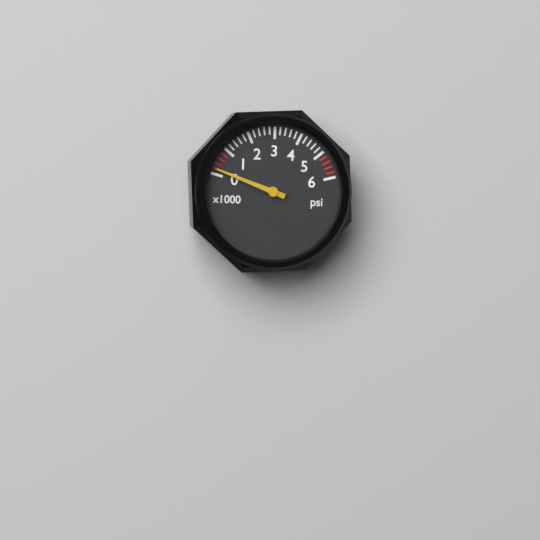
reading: 200 psi
